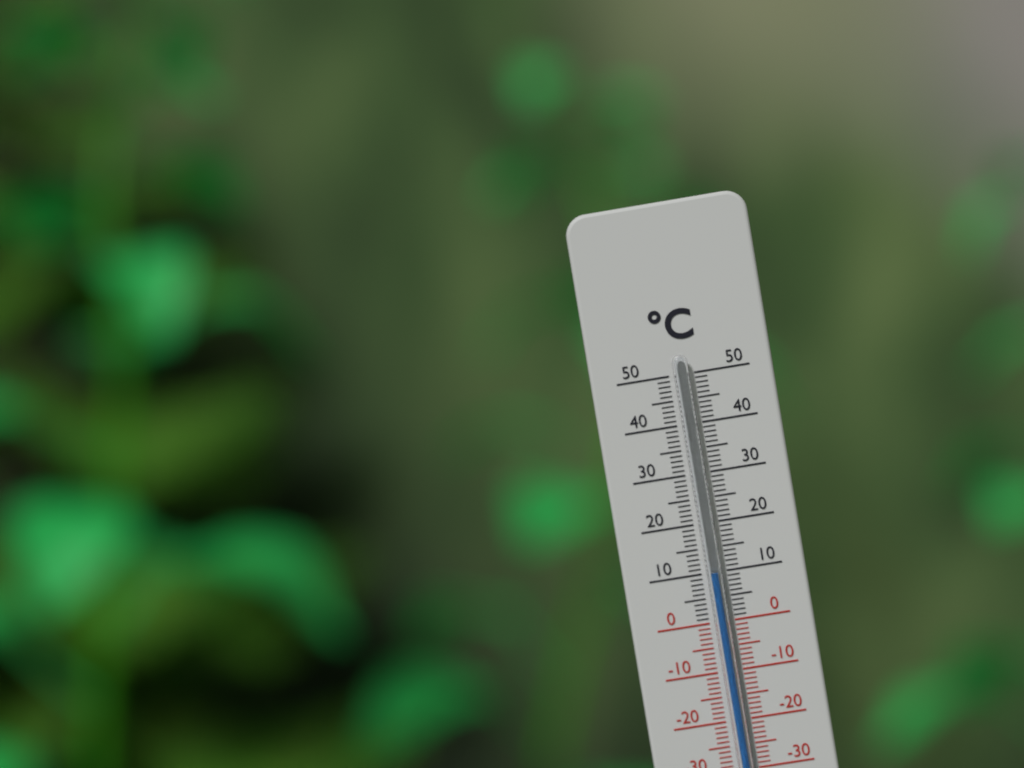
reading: 10 °C
